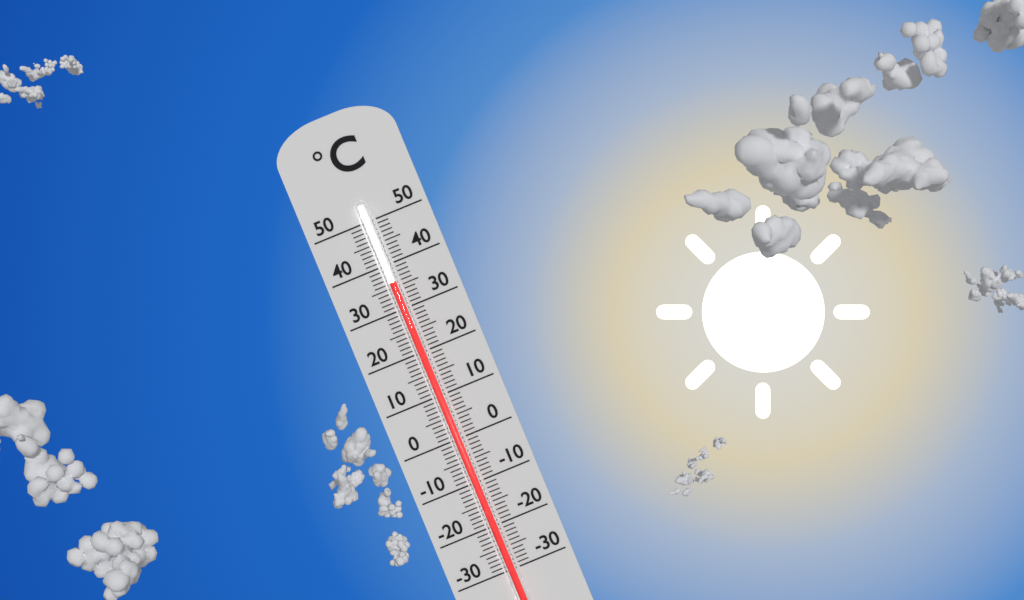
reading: 36 °C
